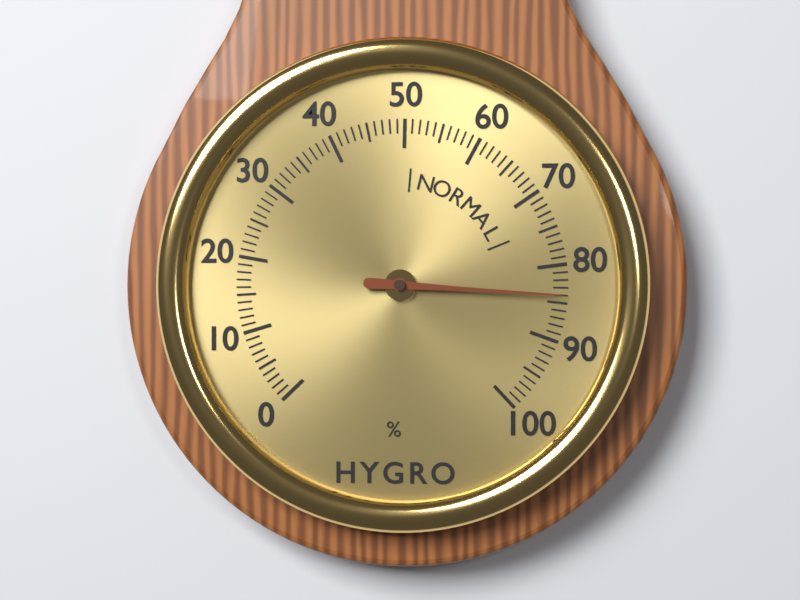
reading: 84 %
